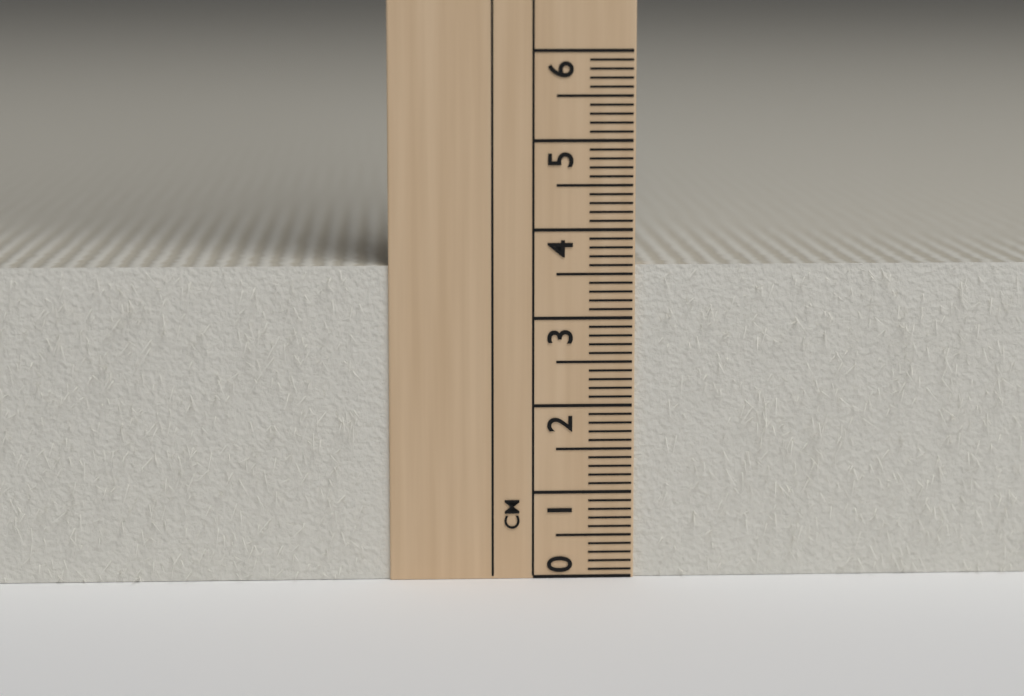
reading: 3.6 cm
